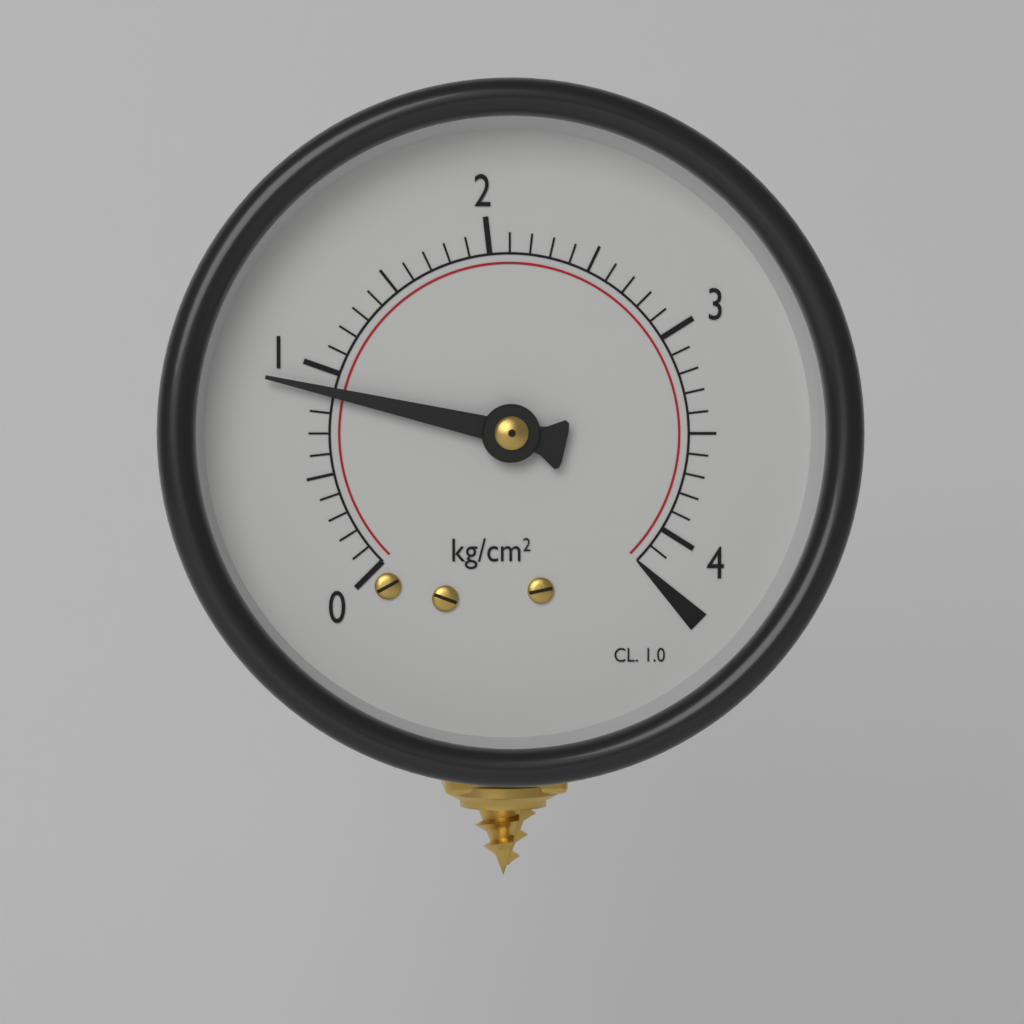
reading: 0.9 kg/cm²
